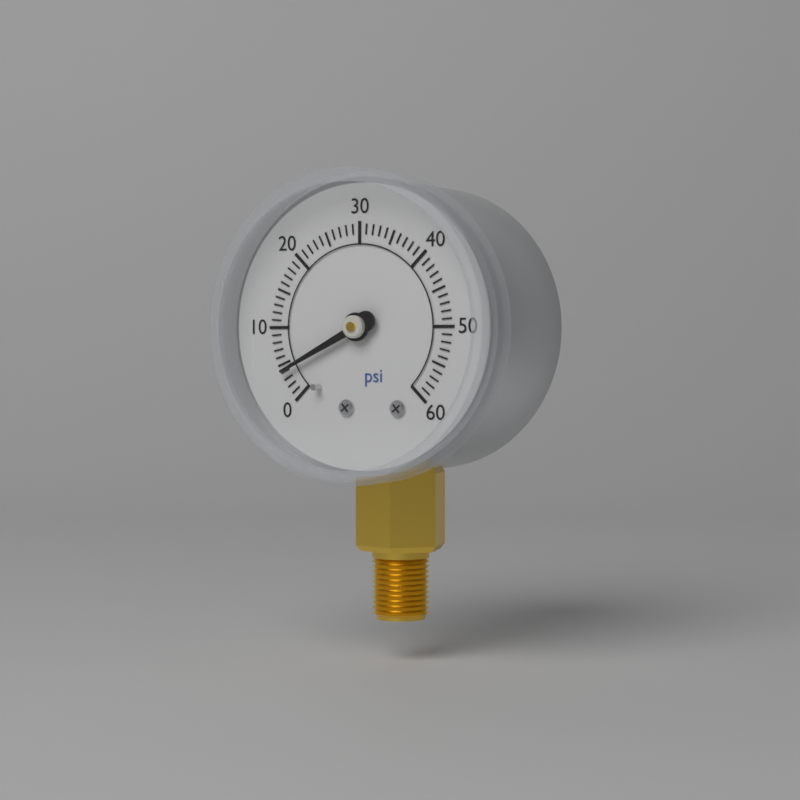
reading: 4 psi
